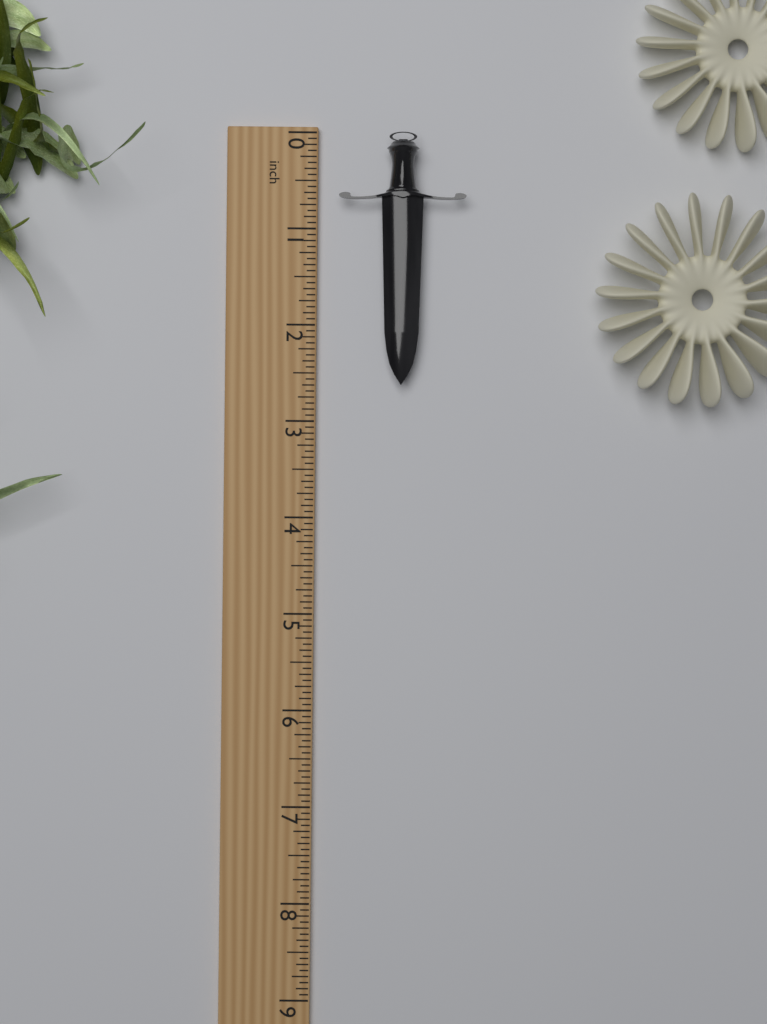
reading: 2.6250 inch
